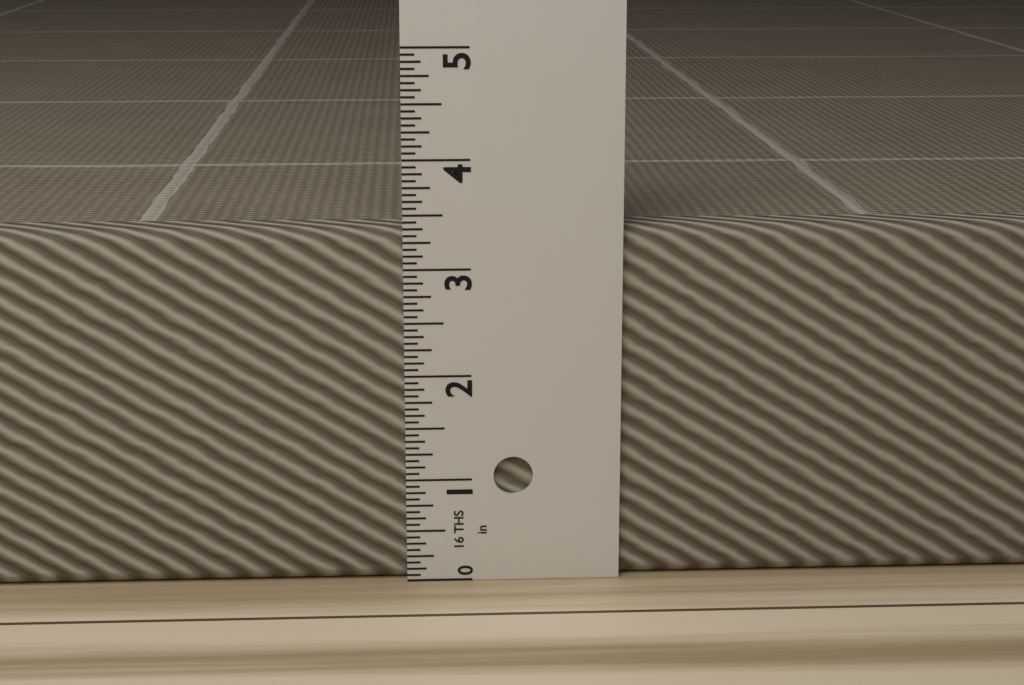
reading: 3.3750 in
